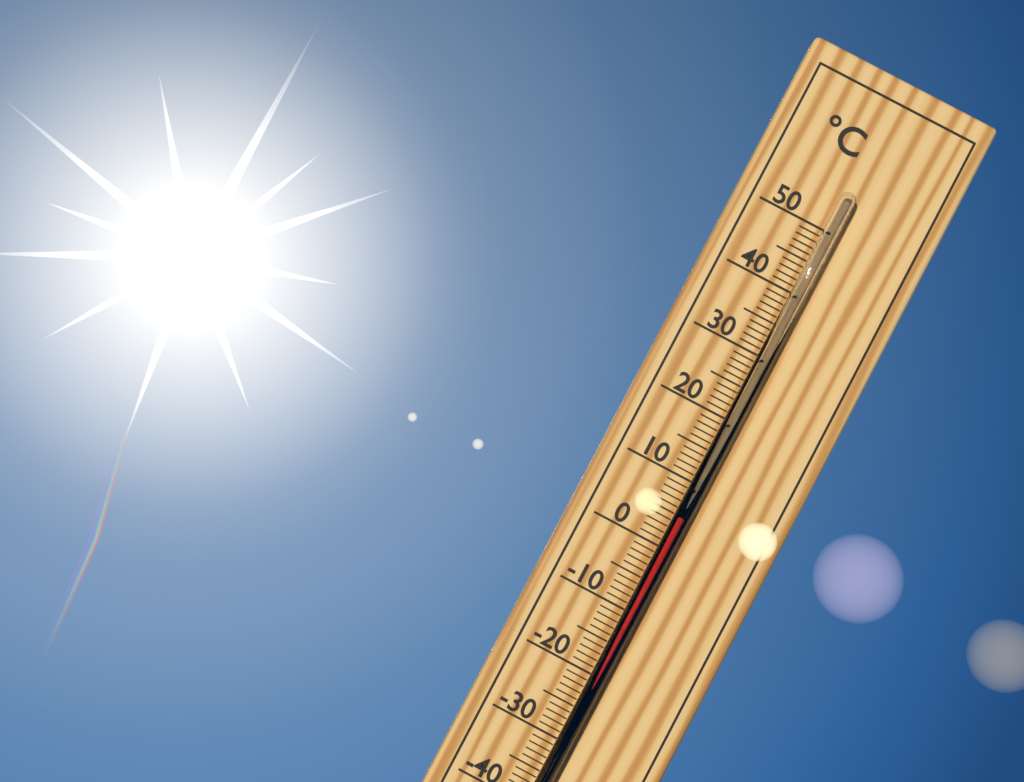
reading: 5 °C
